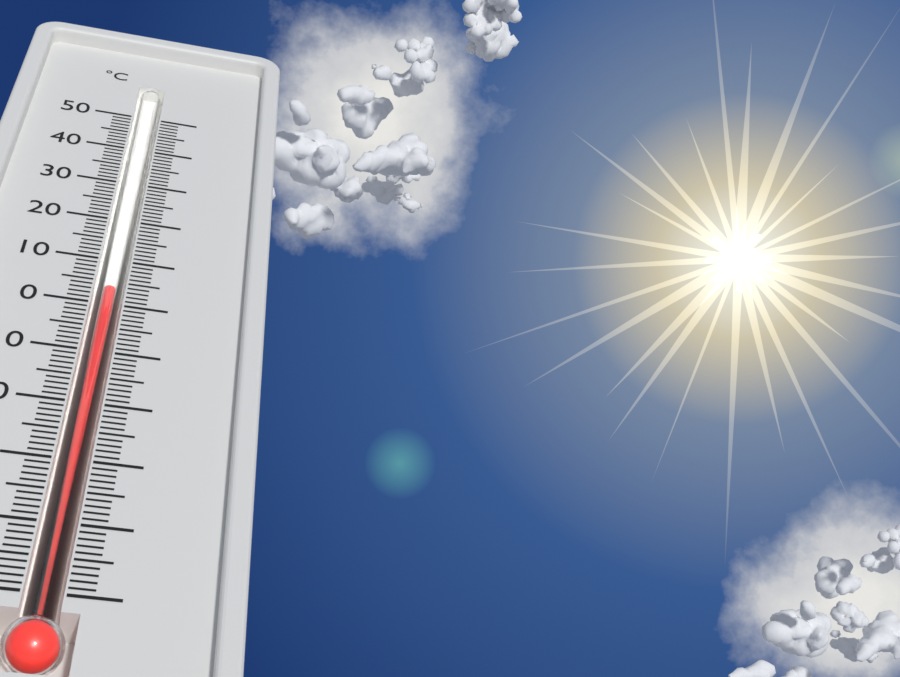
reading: 4 °C
